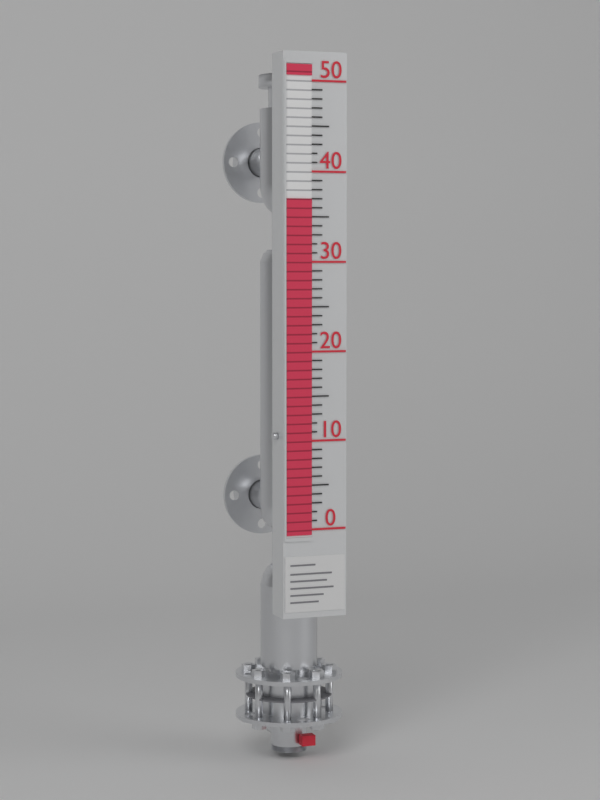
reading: 37 (no unit)
